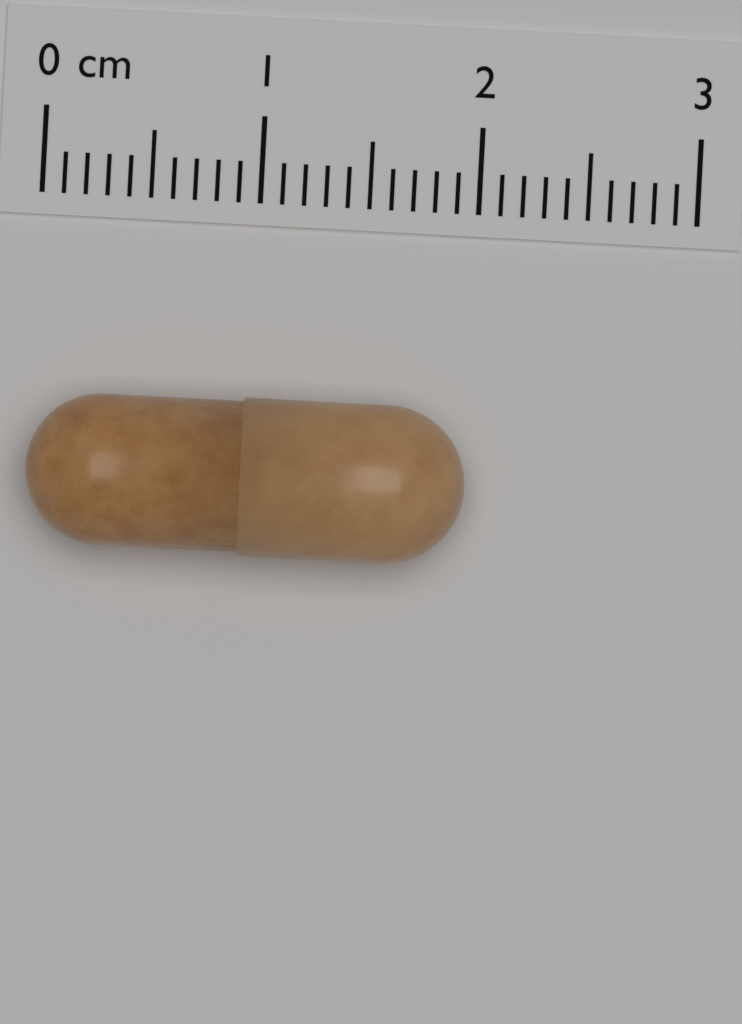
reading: 2.0 cm
